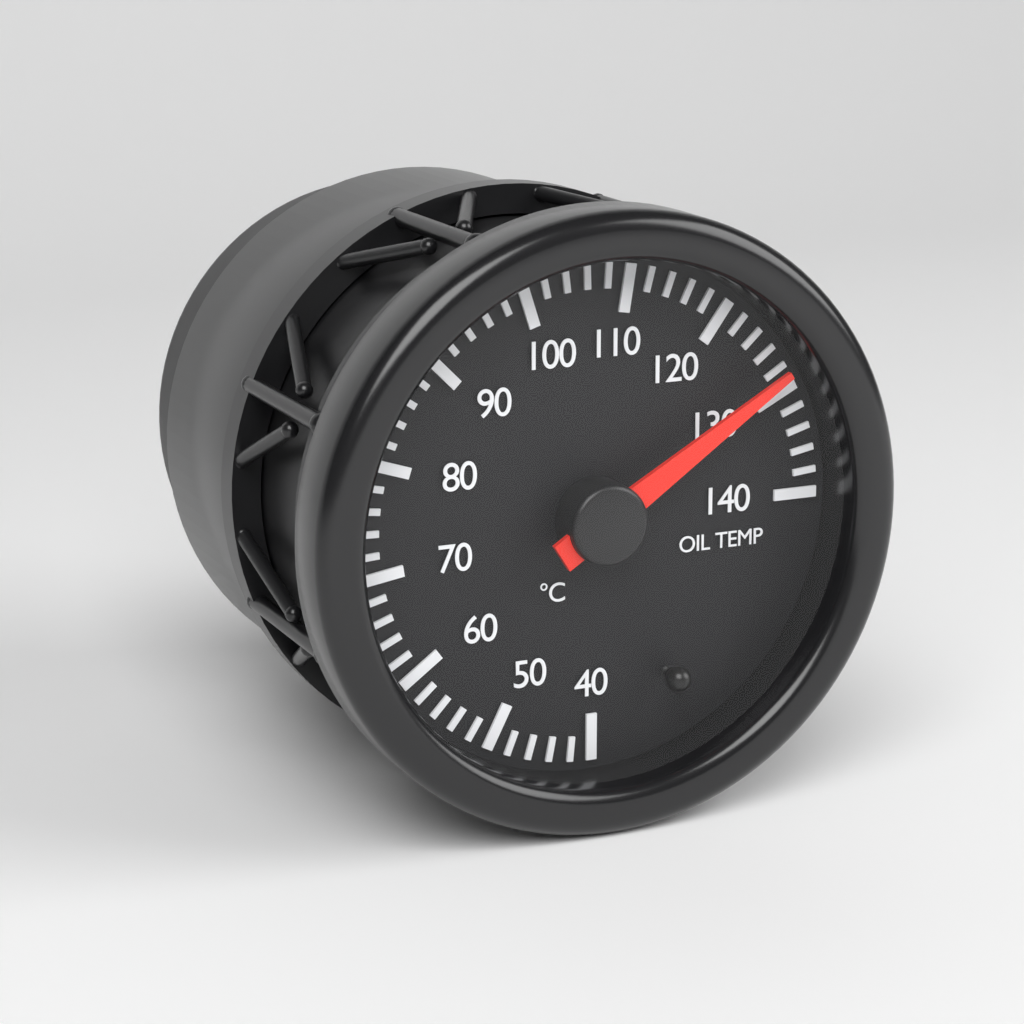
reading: 128 °C
